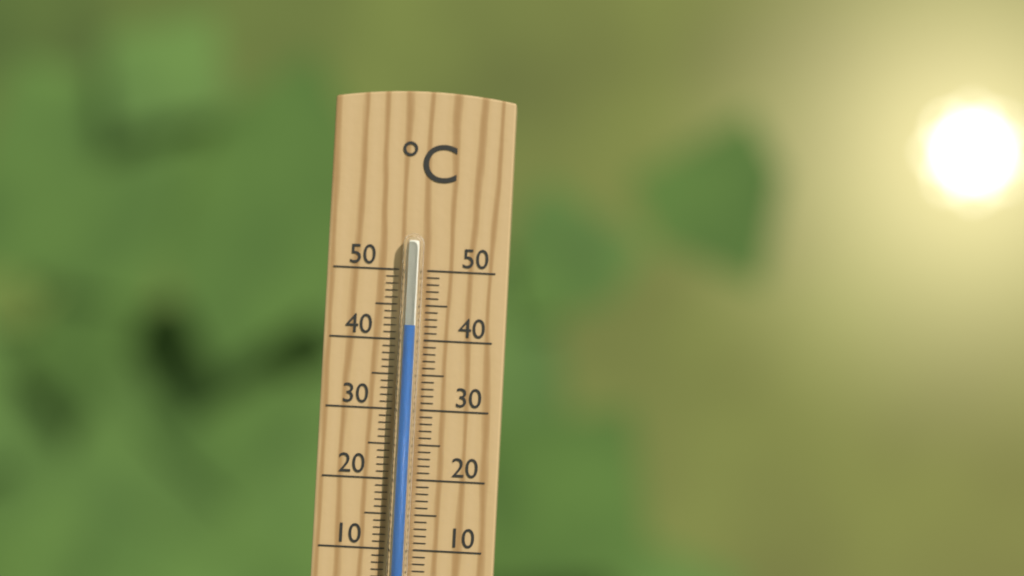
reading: 42 °C
